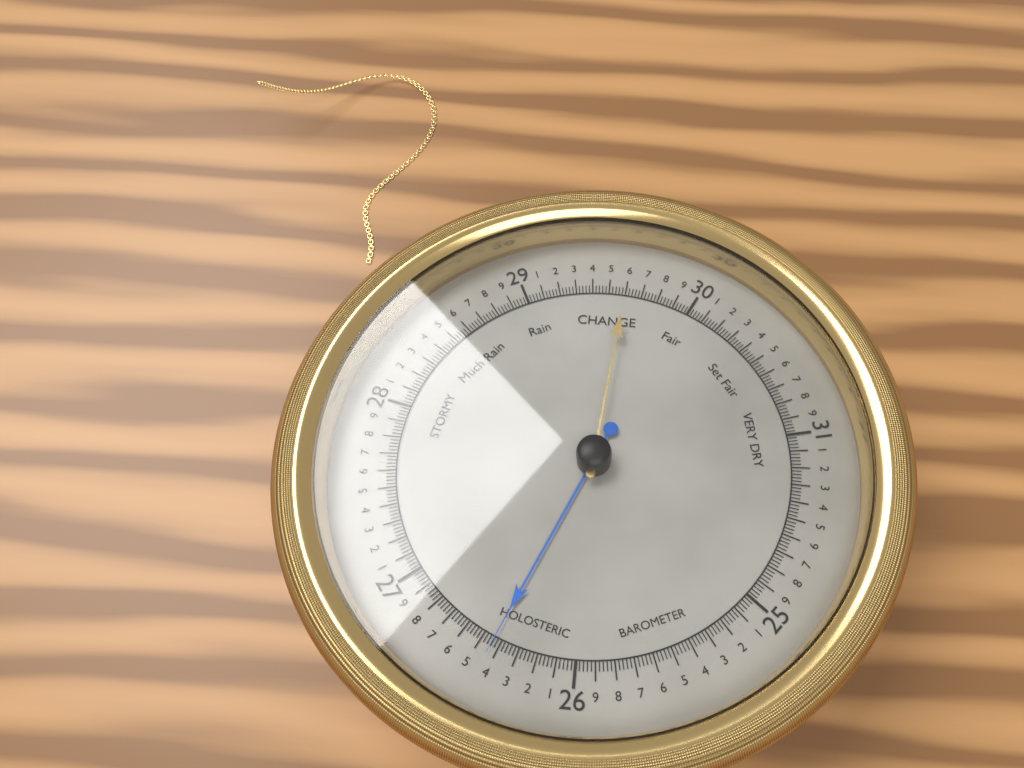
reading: 26.44 (no unit)
